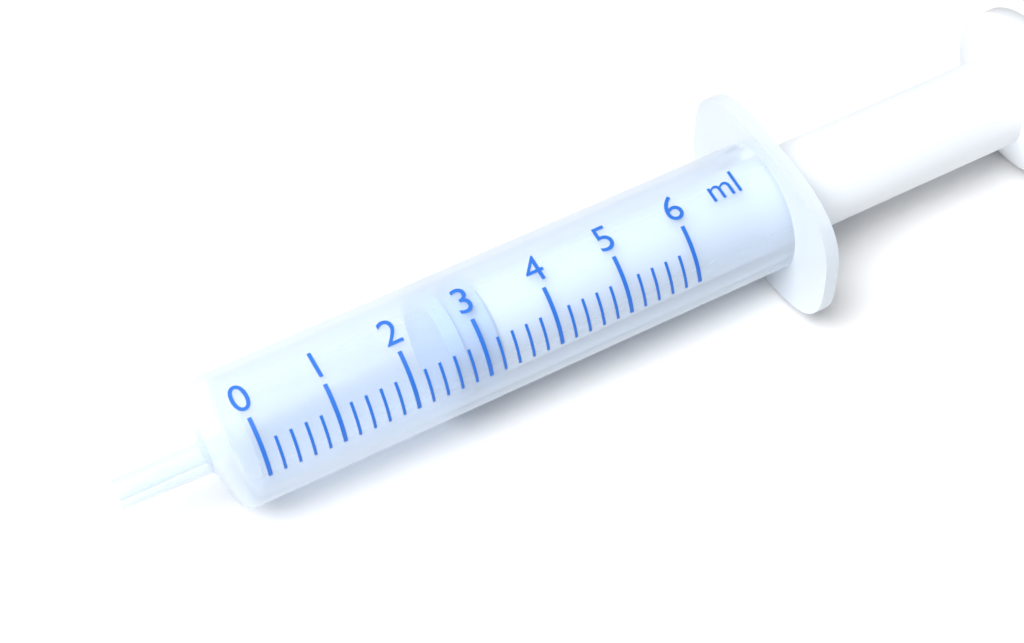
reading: 2.6 ml
